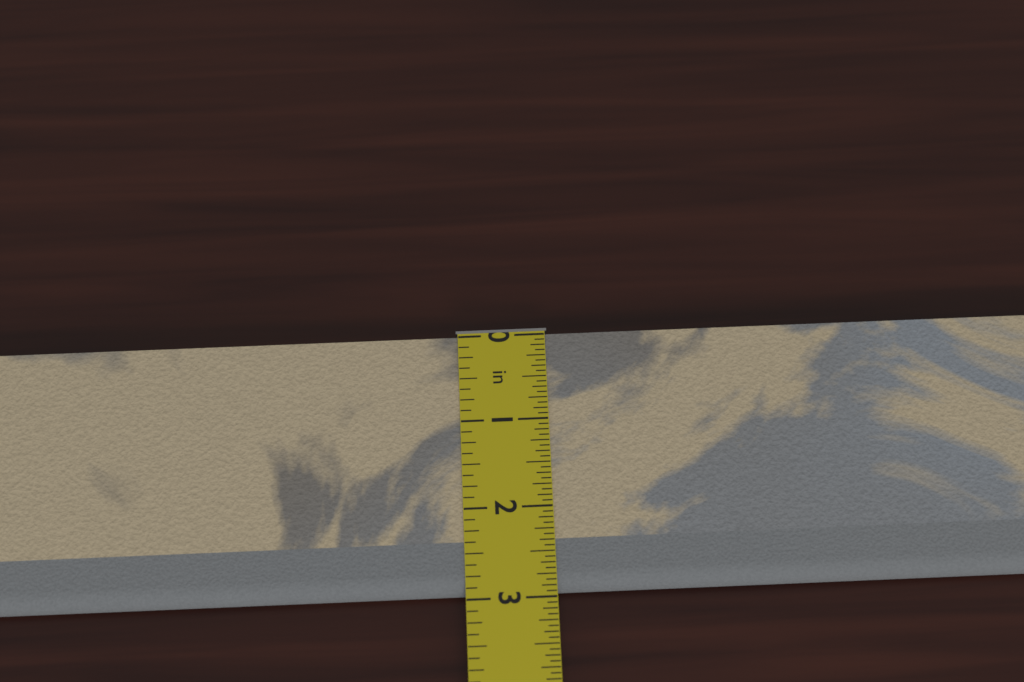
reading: 2.9375 in
